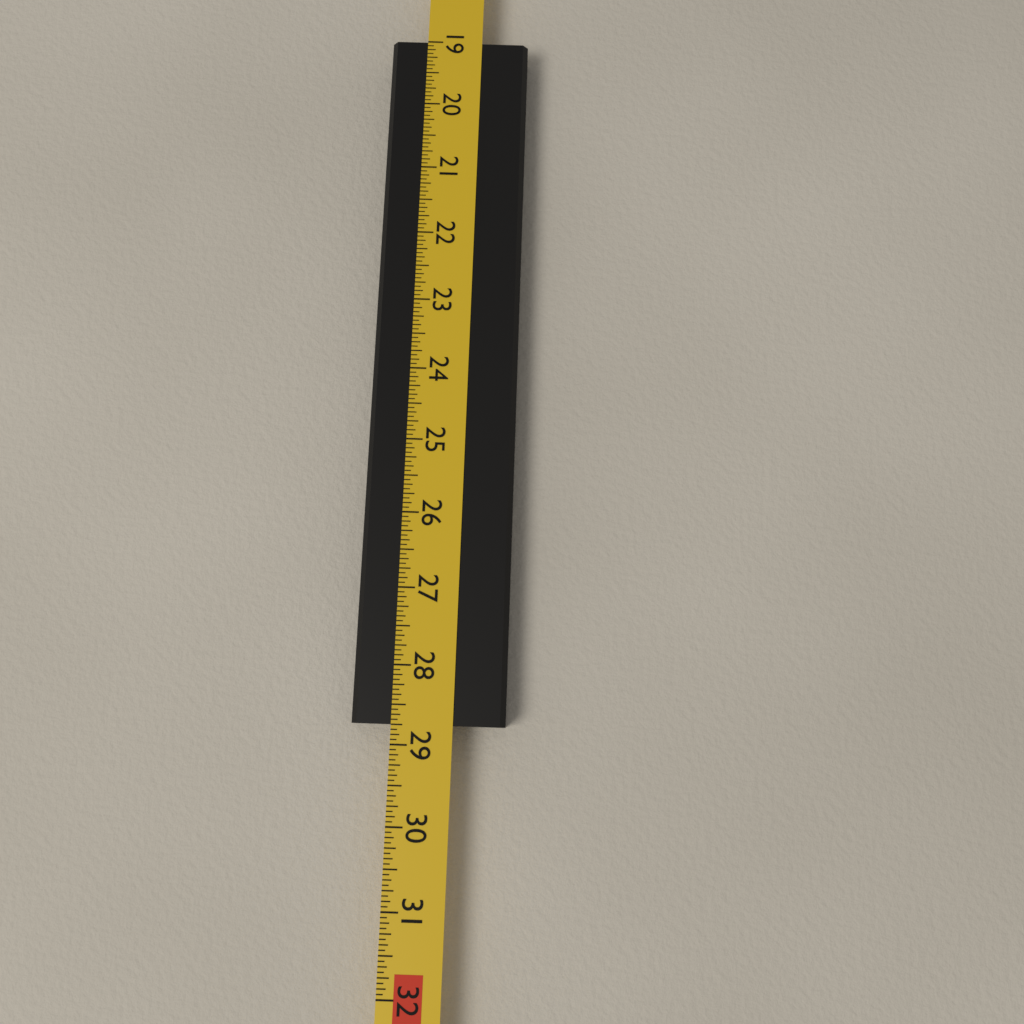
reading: 28.7500 in
